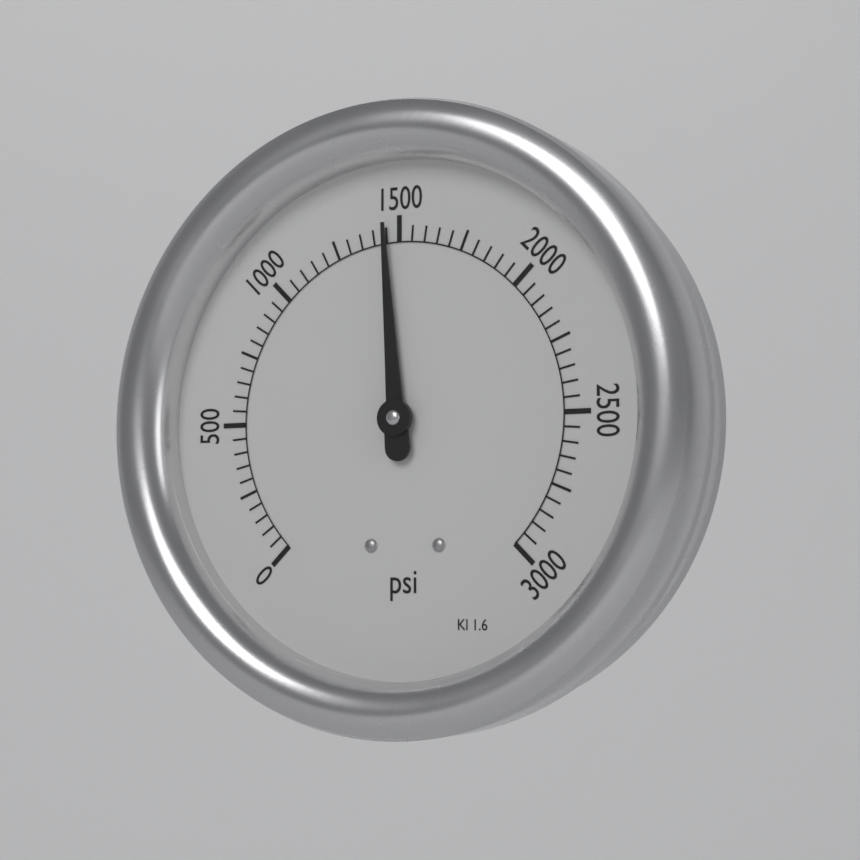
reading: 1450 psi
